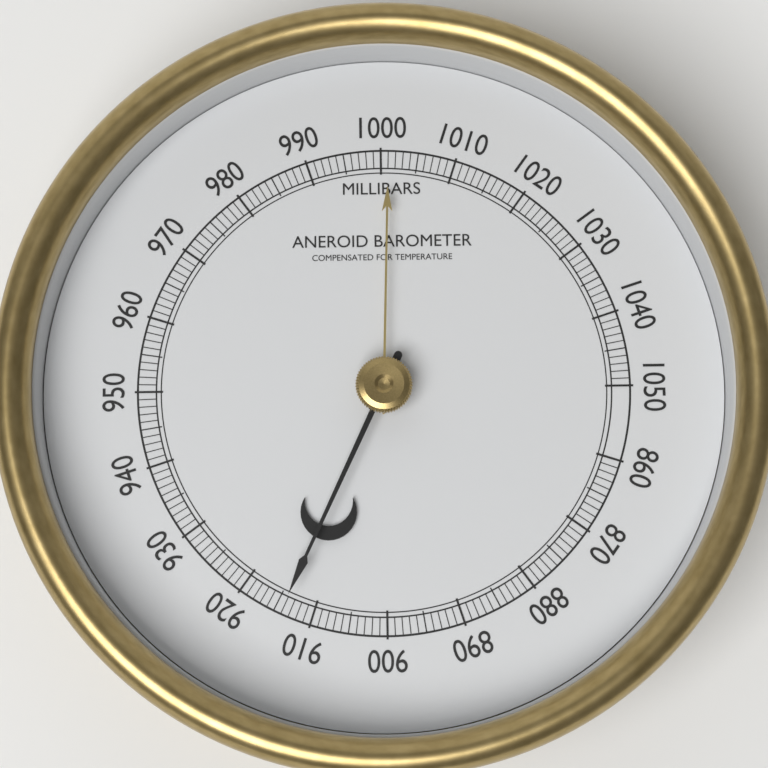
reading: 914 mbar
